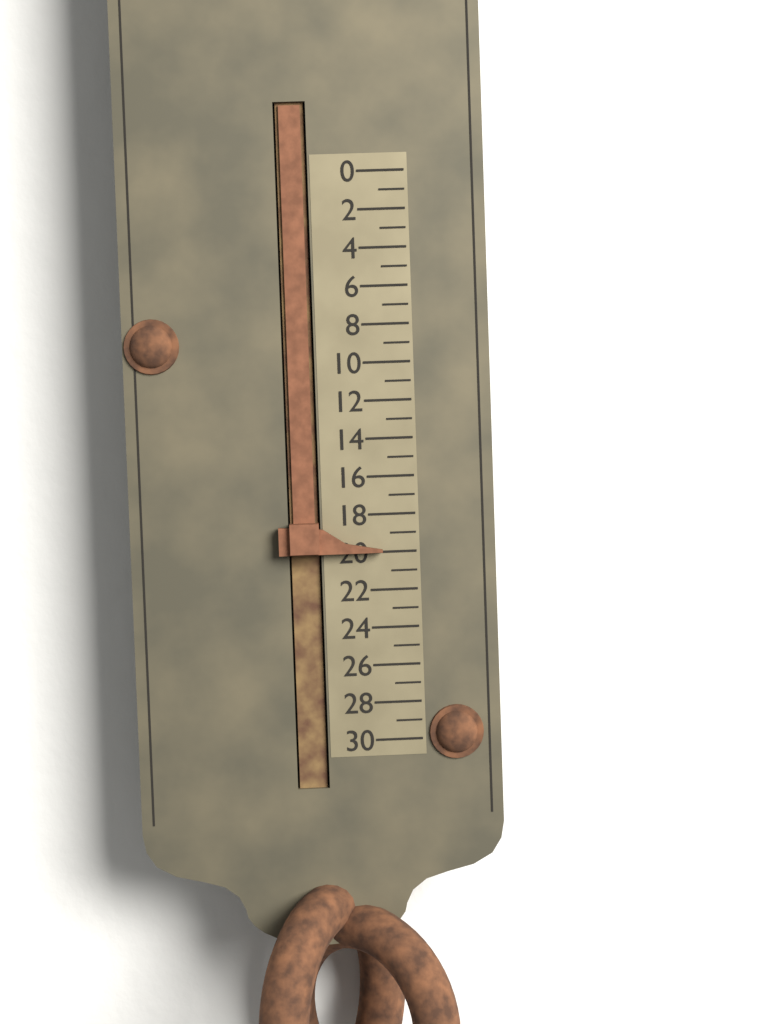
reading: 20 (no unit)
